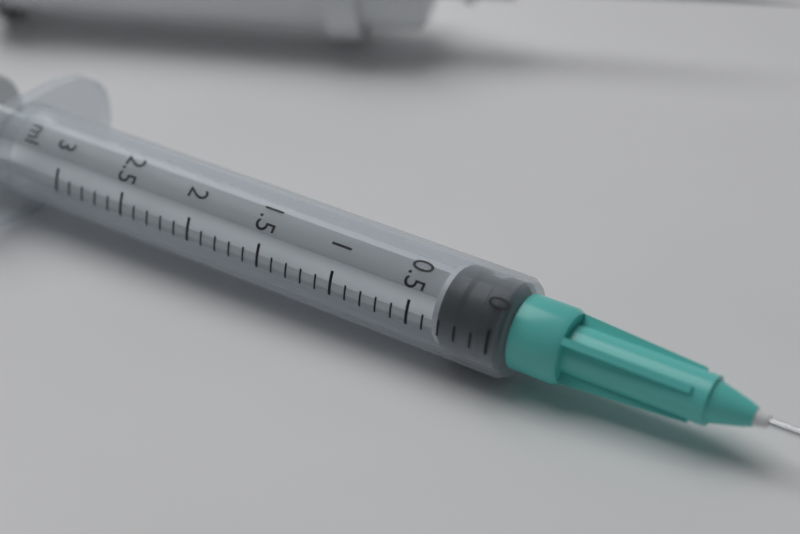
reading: 0.0 ml
